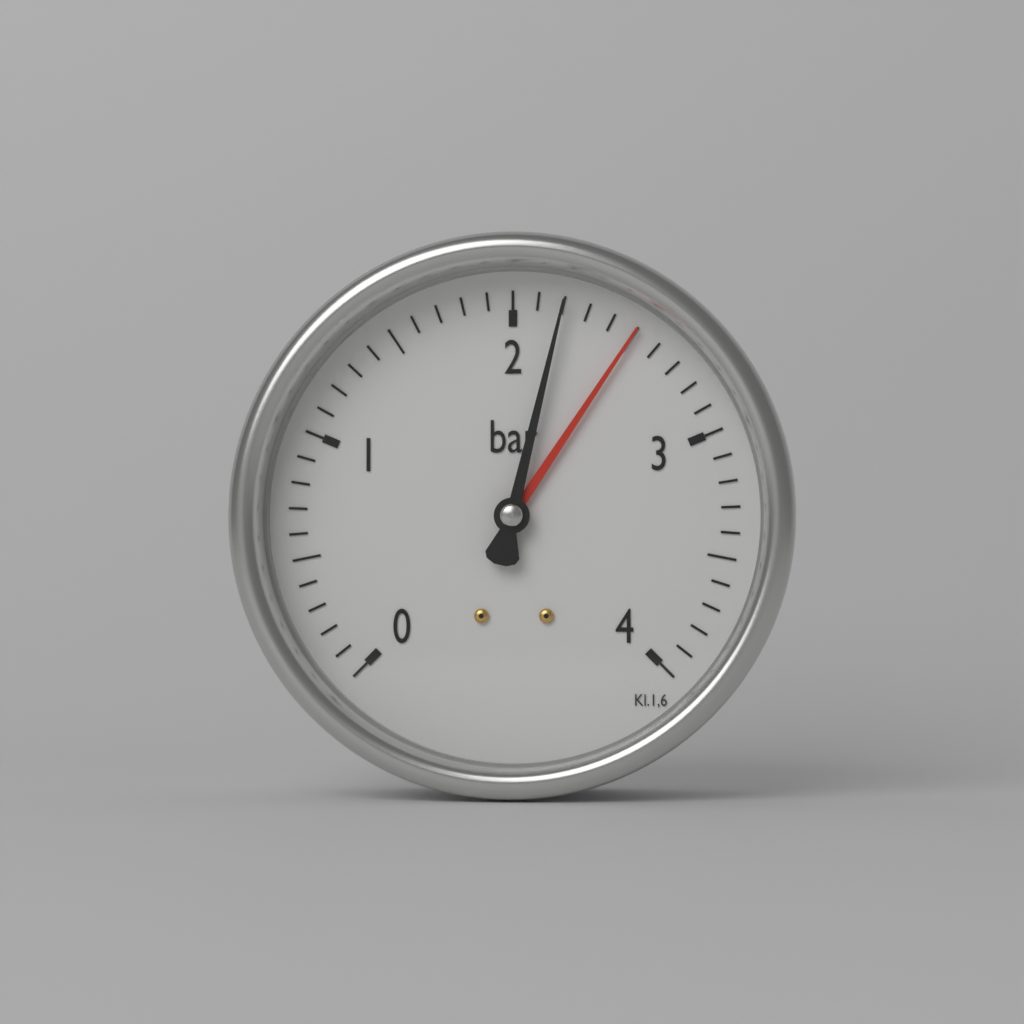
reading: 2.2 bar
